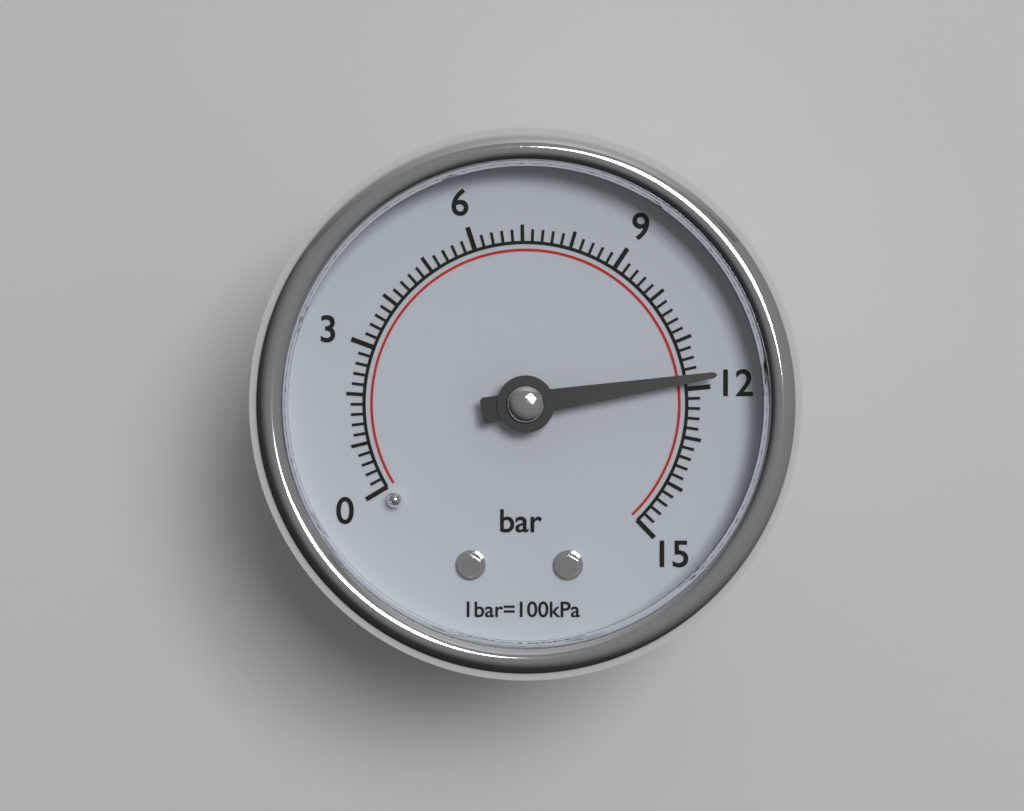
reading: 11.8 bar
